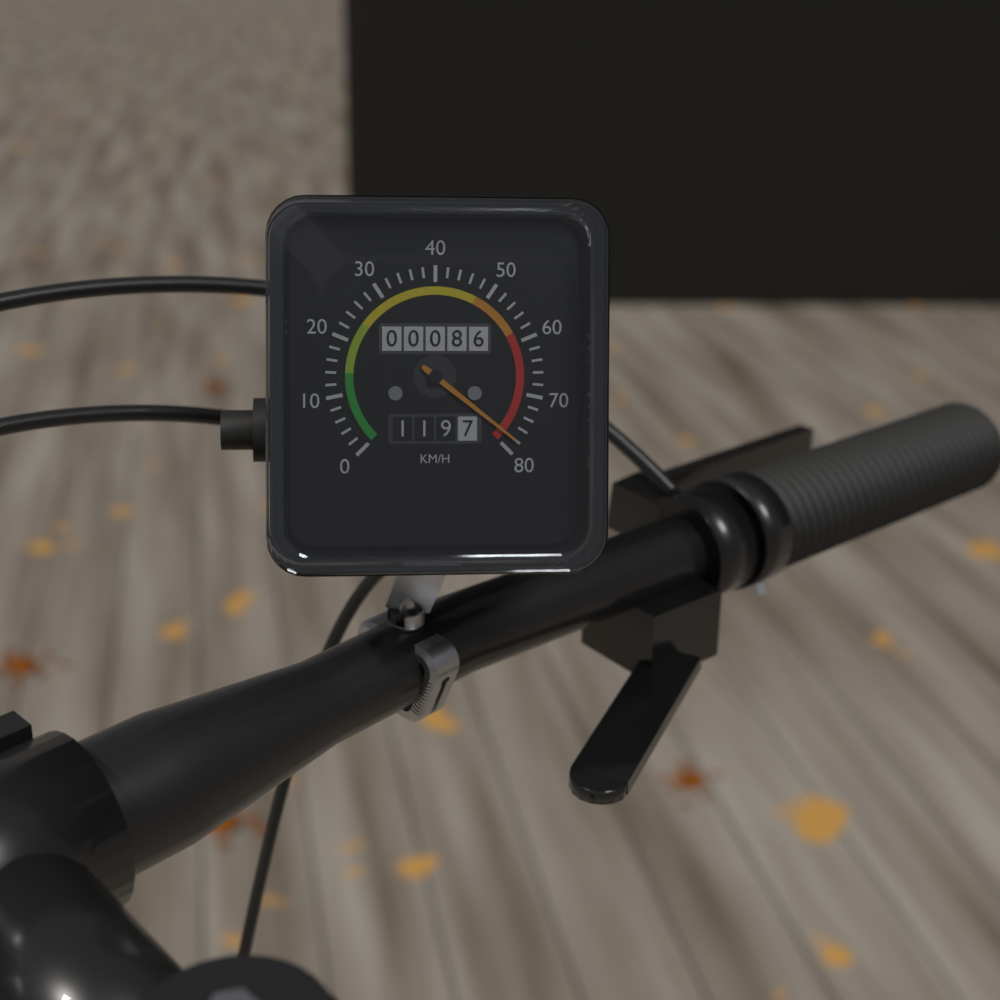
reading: 78 km/h
